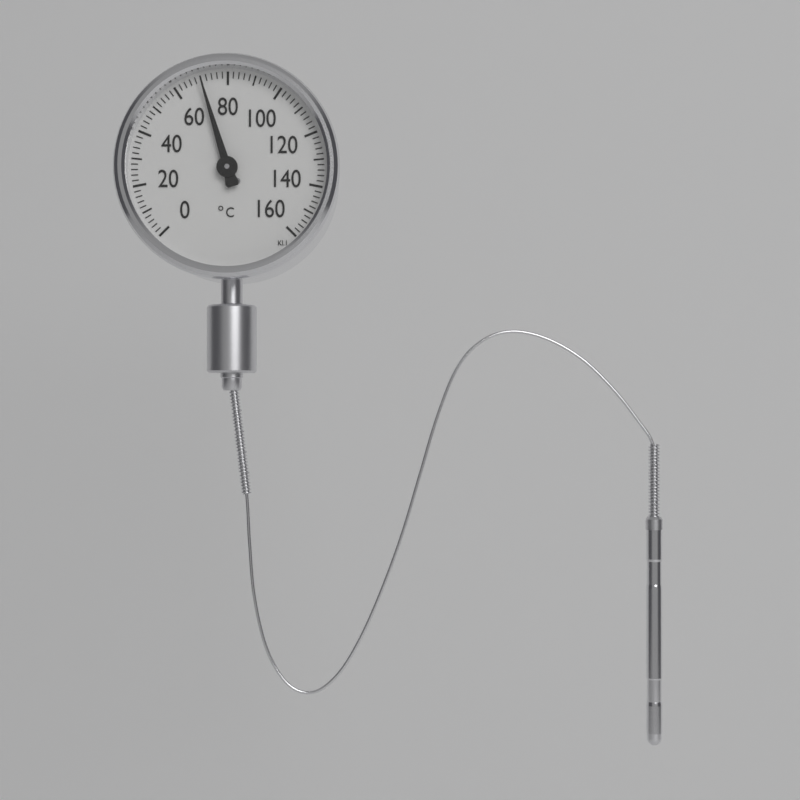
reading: 70 °C
